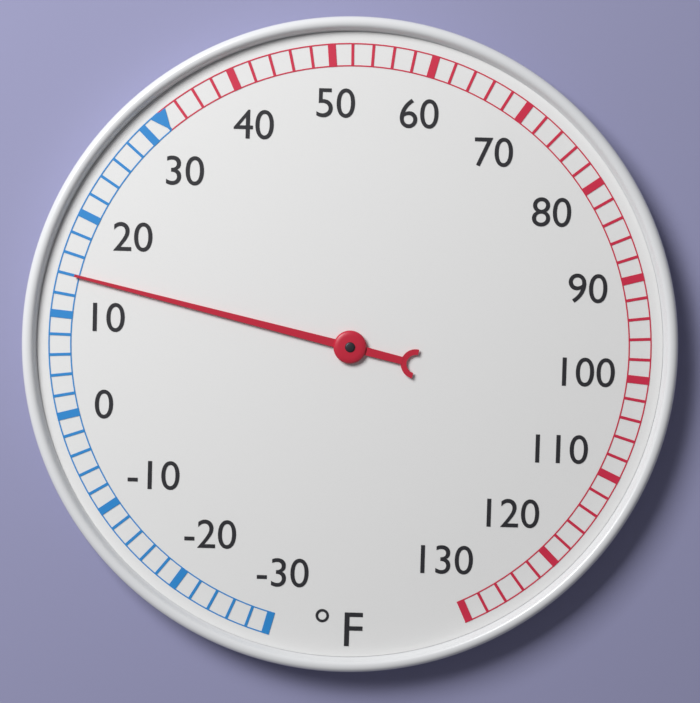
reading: 14 °F
